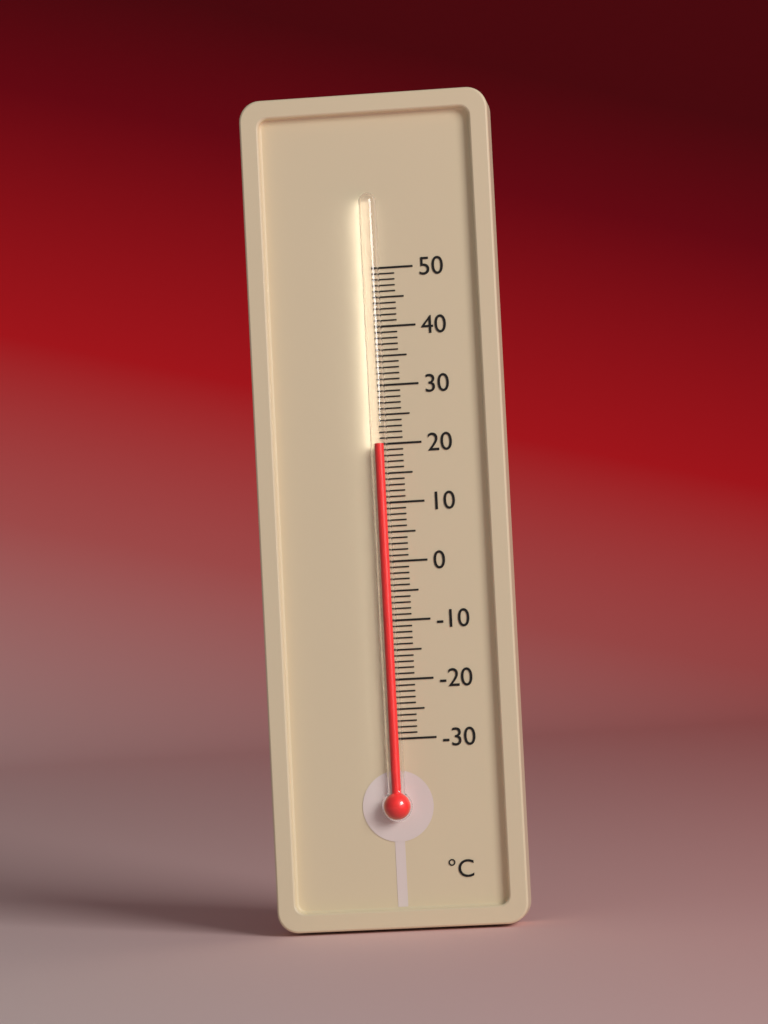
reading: 20 °C
